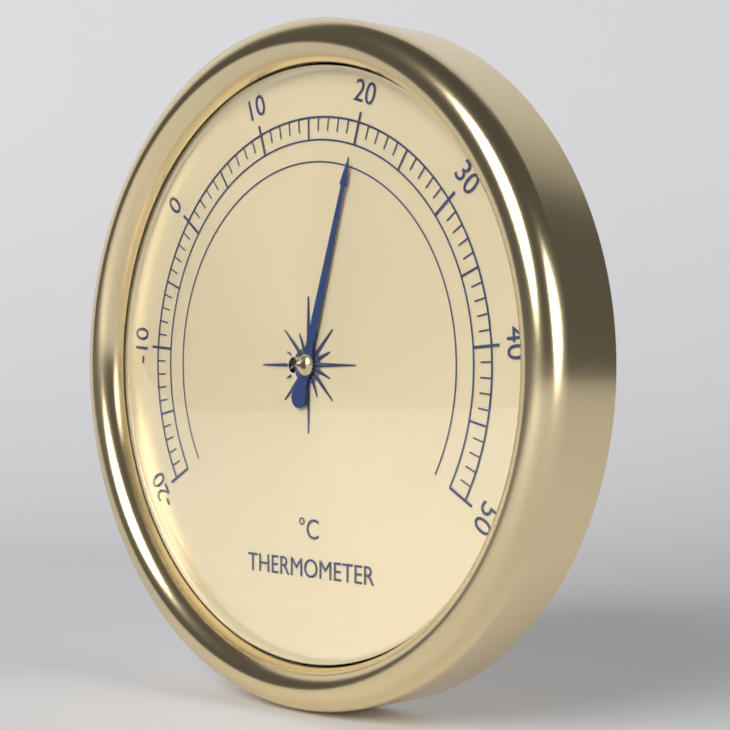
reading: 20 °C
